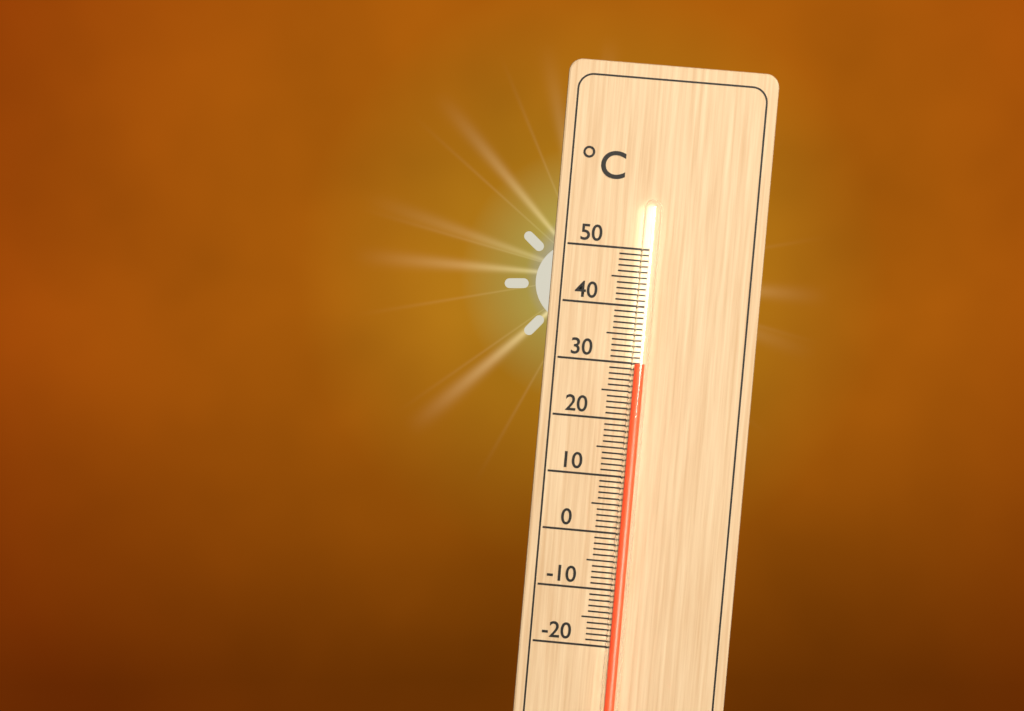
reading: 30 °C
